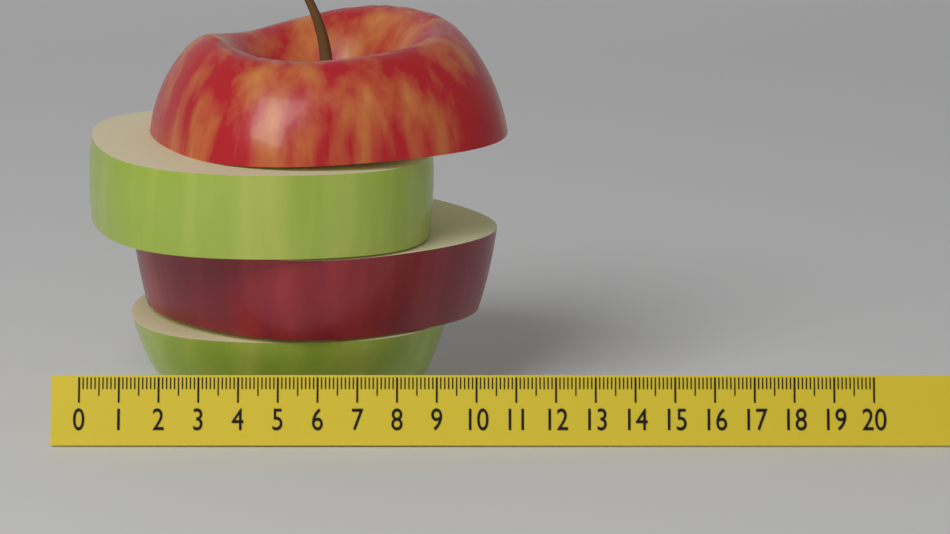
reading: 10.8 (no unit)
